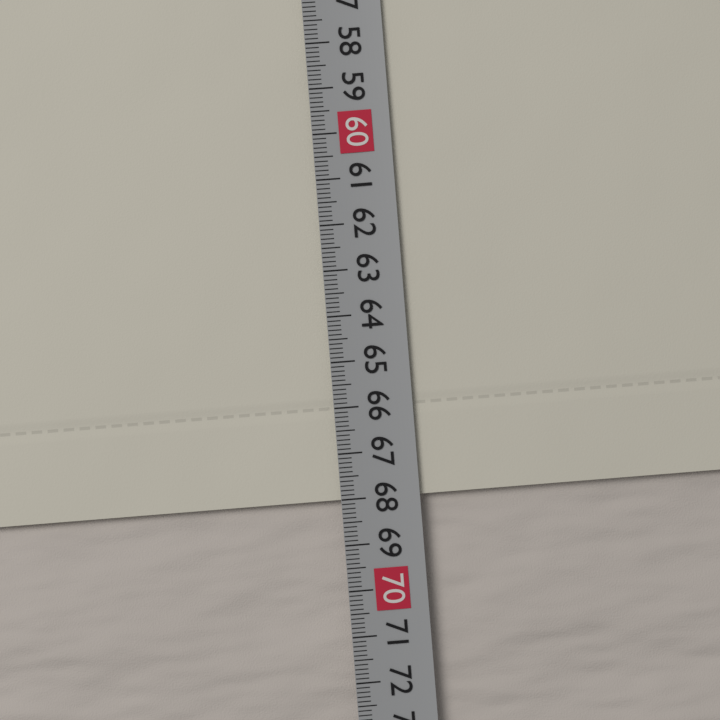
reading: 68.0 cm
